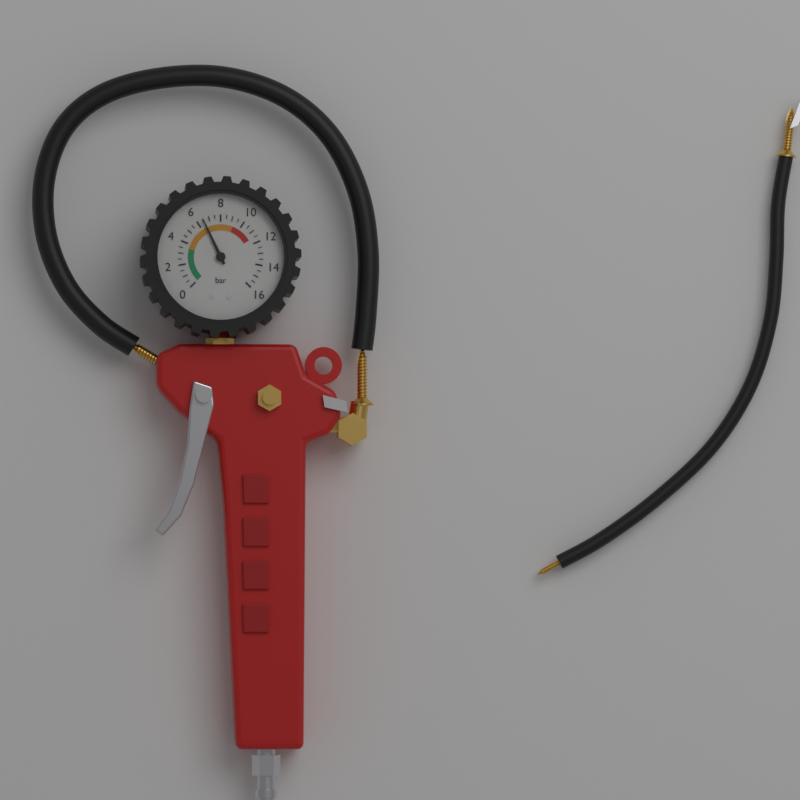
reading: 6.5 bar
